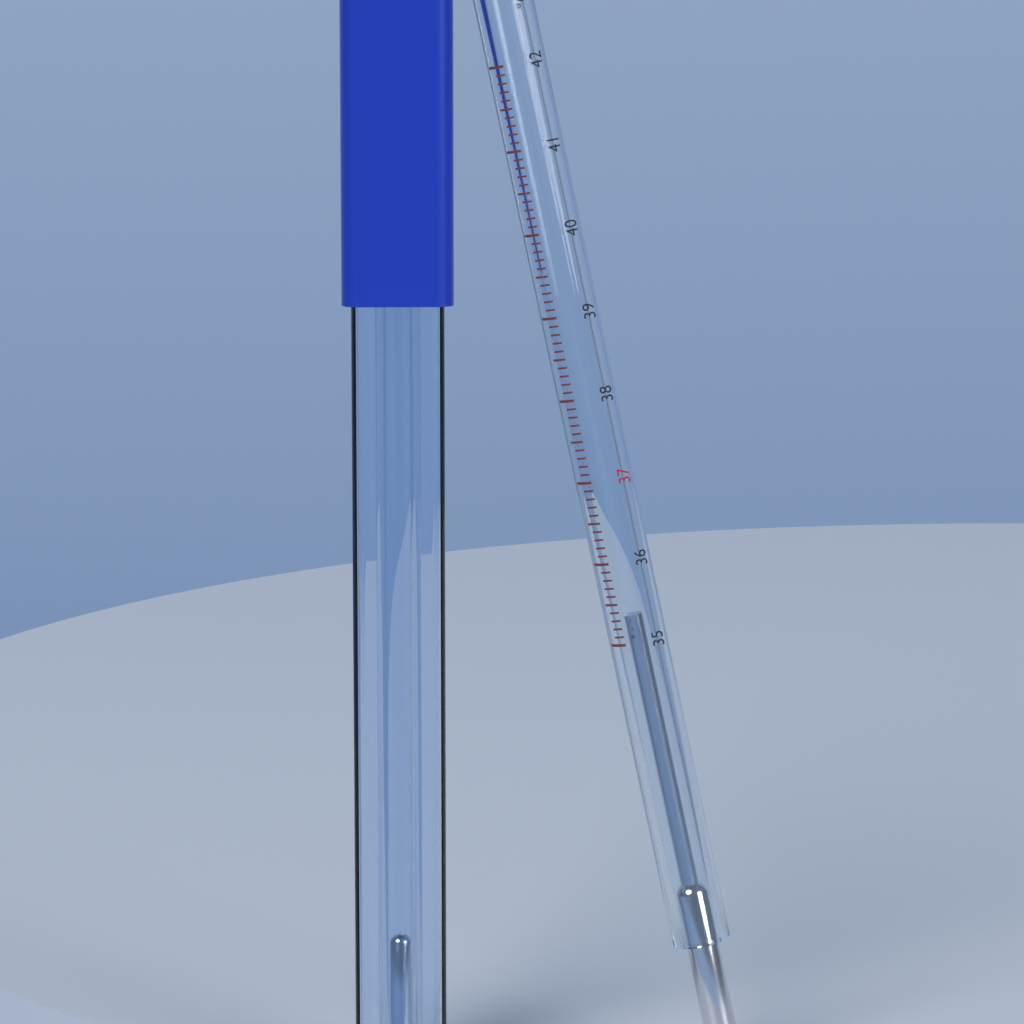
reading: 35.3 °C
